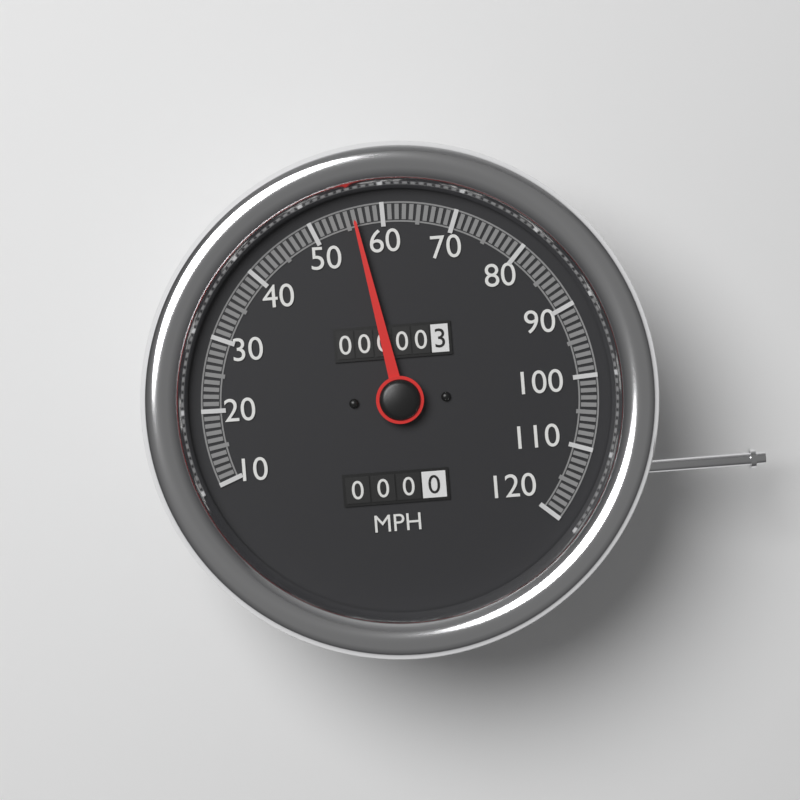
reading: 56 MPH
